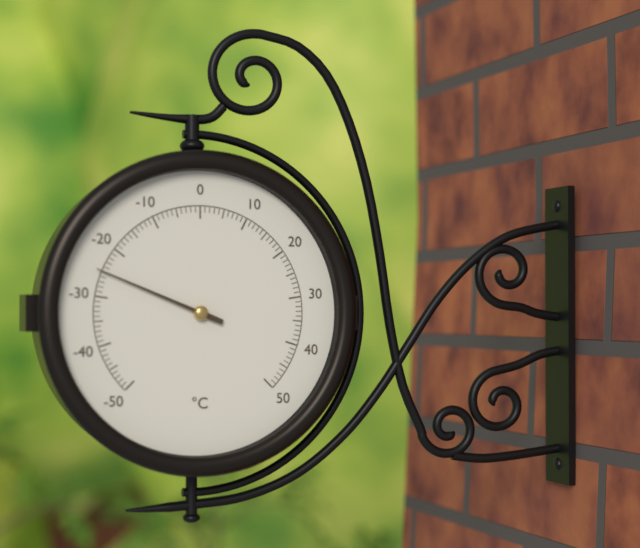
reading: -25 °C
